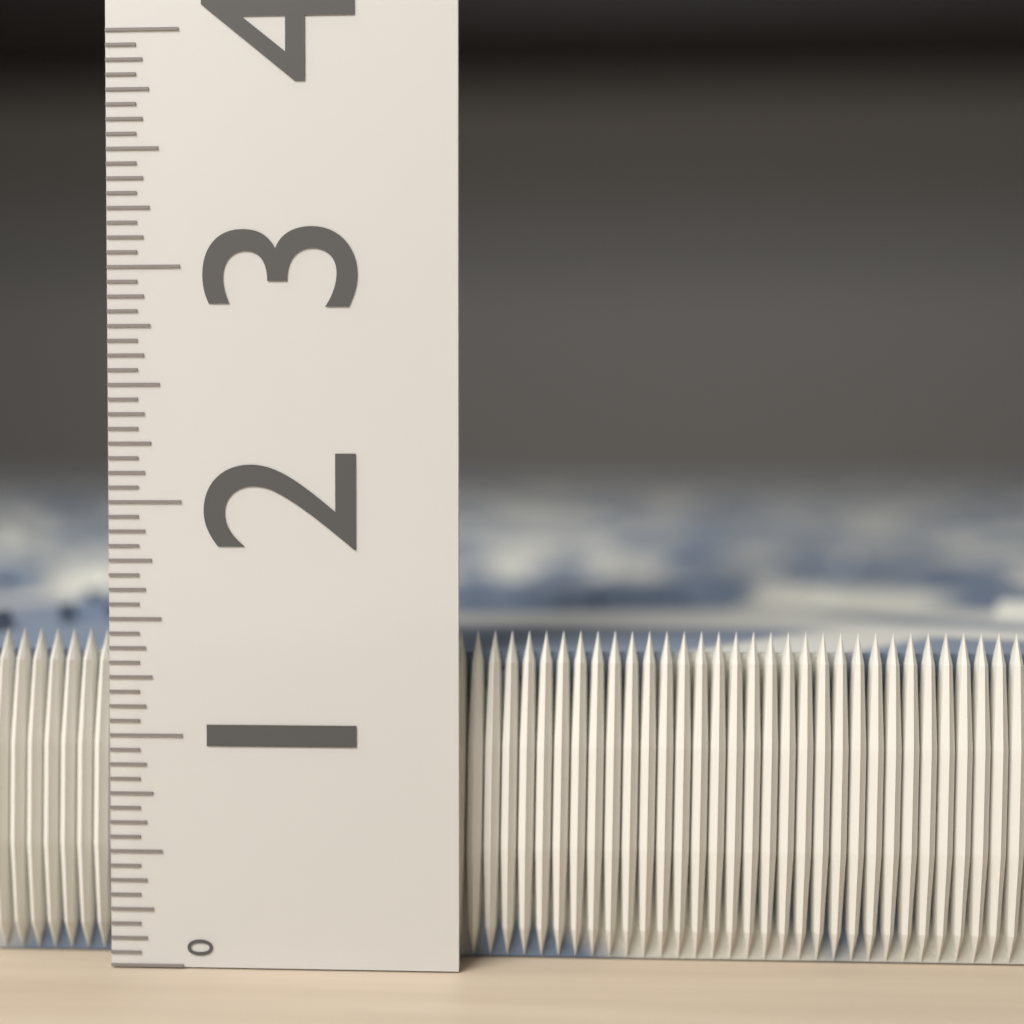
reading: 1.4375 (no unit)
